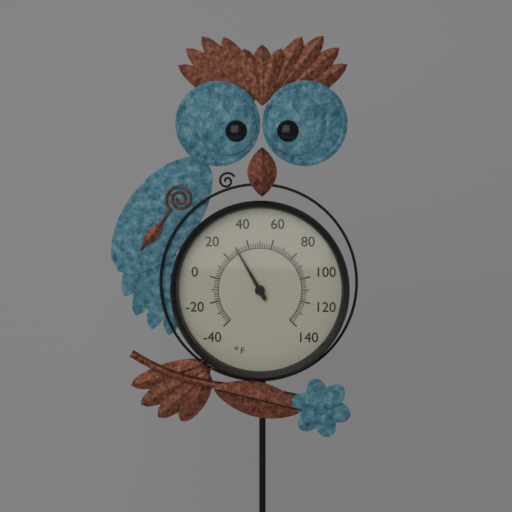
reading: 30 °F
